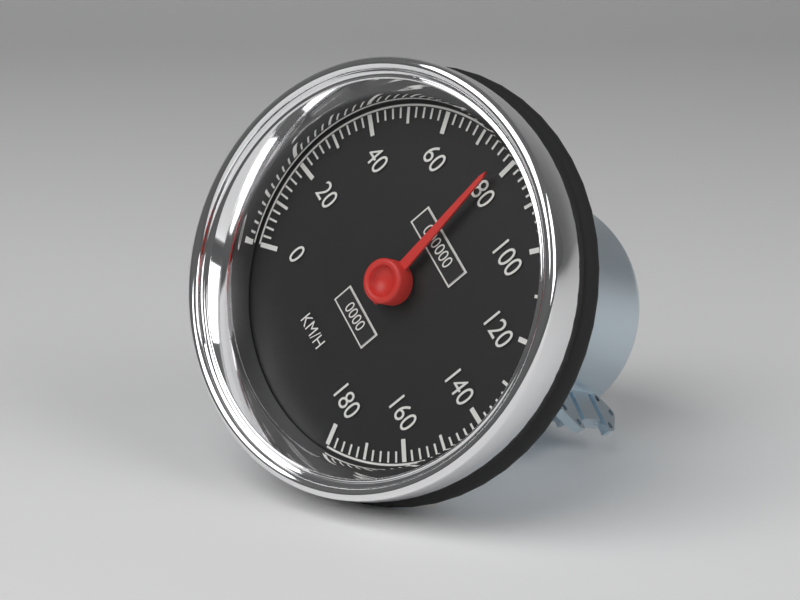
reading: 78 km/h
